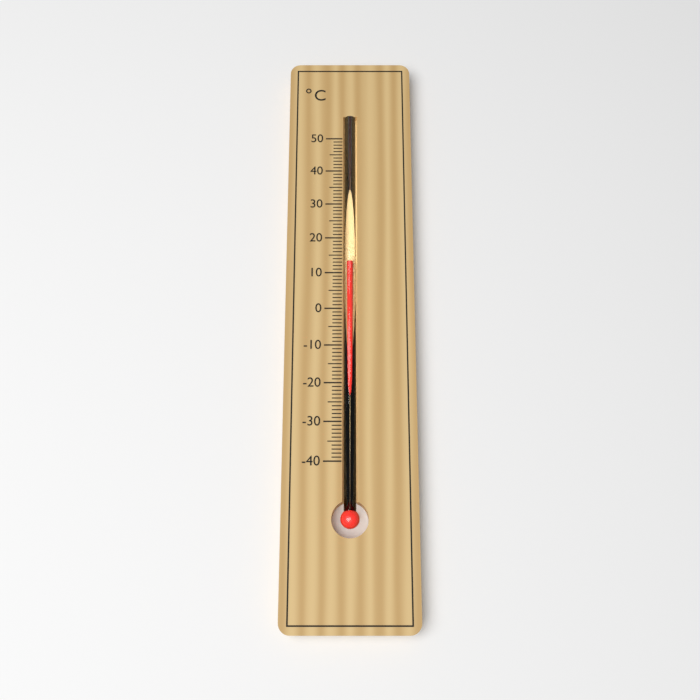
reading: 13 °C
